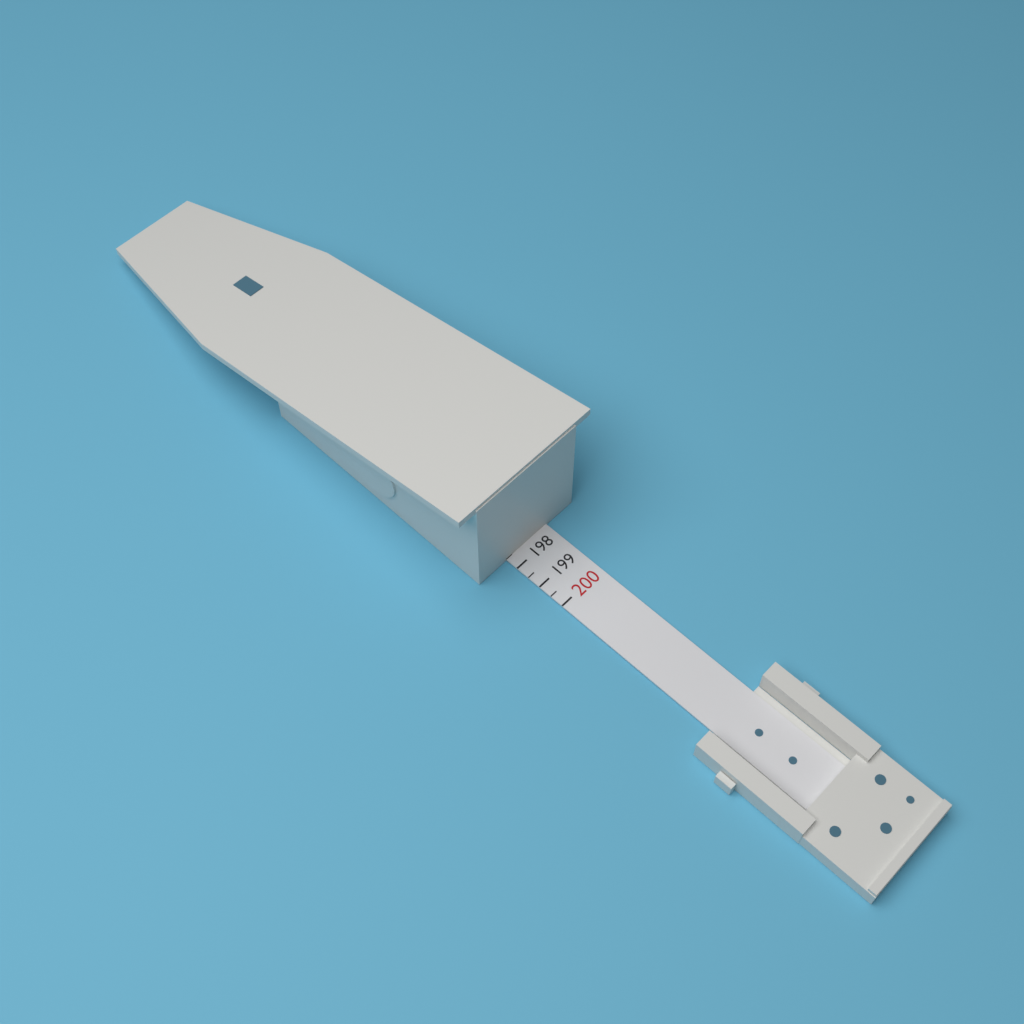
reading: 197.5 (no unit)
